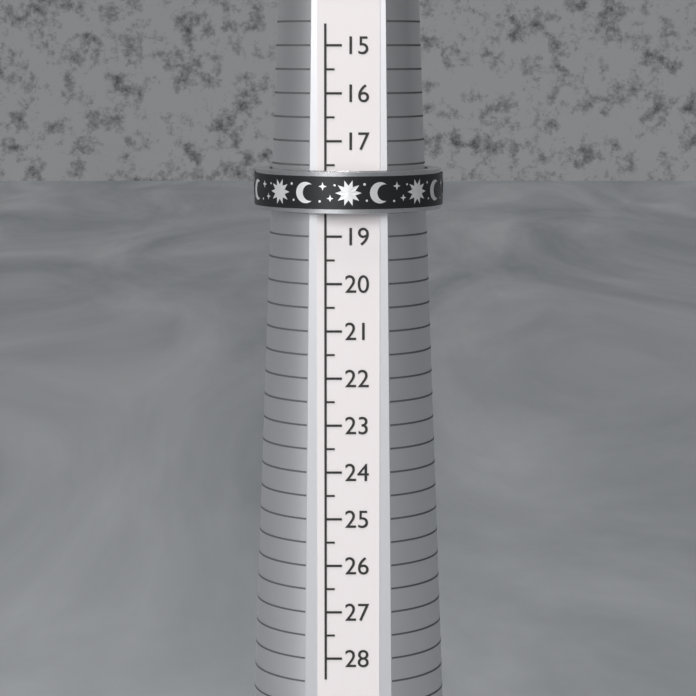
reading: 18.5 (no unit)
